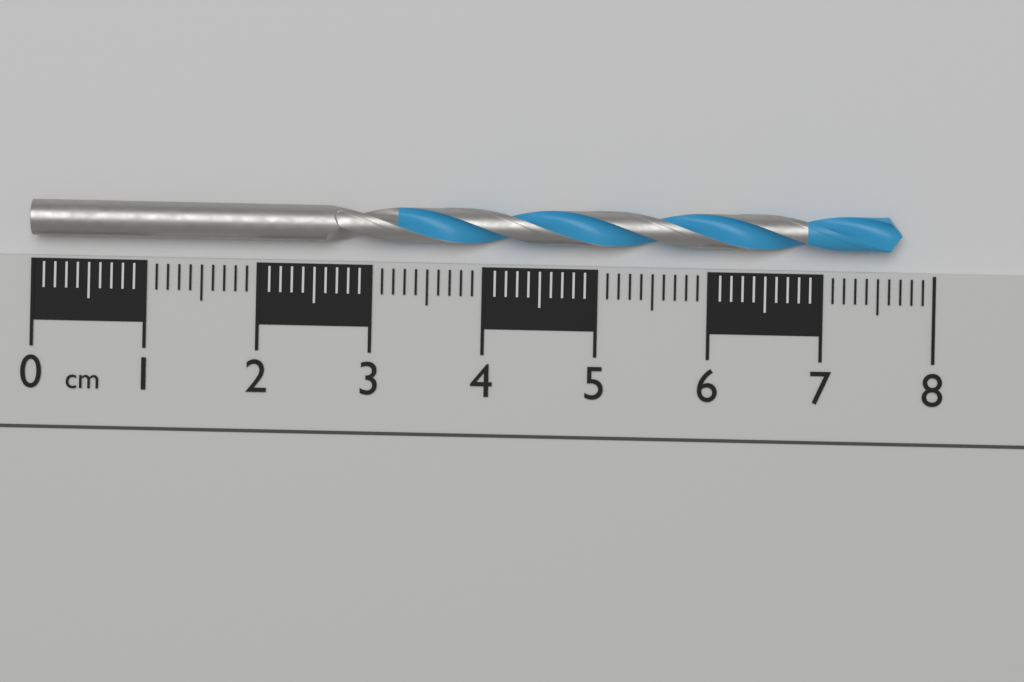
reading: 7.7 cm
